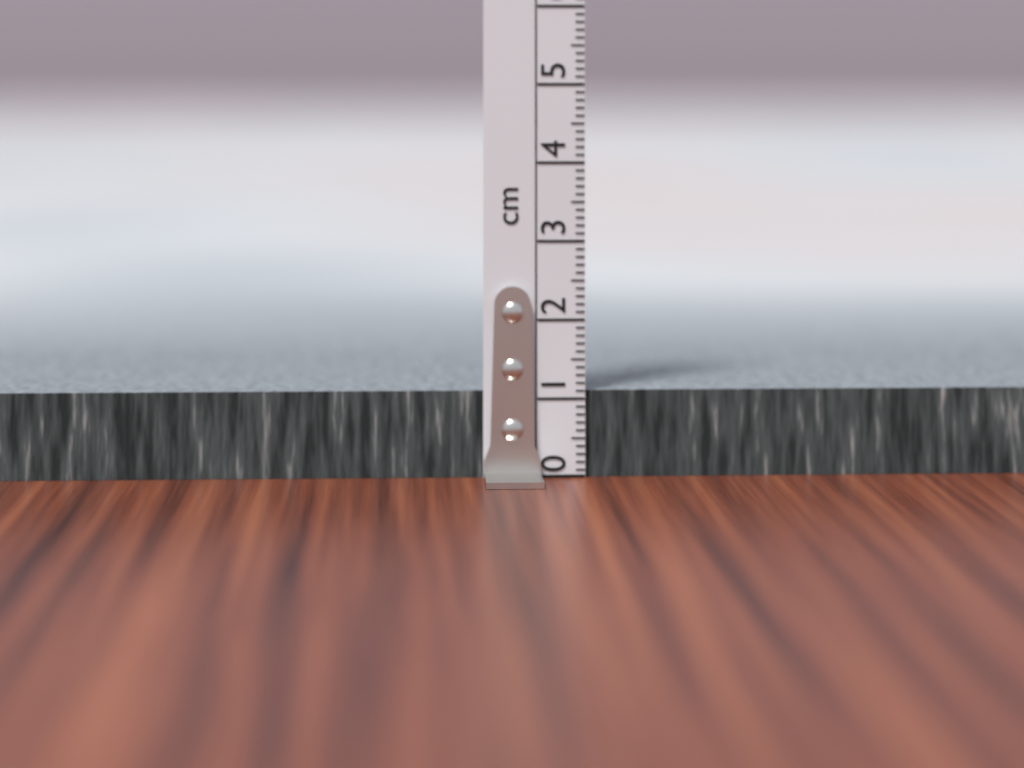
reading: 1.1 cm
